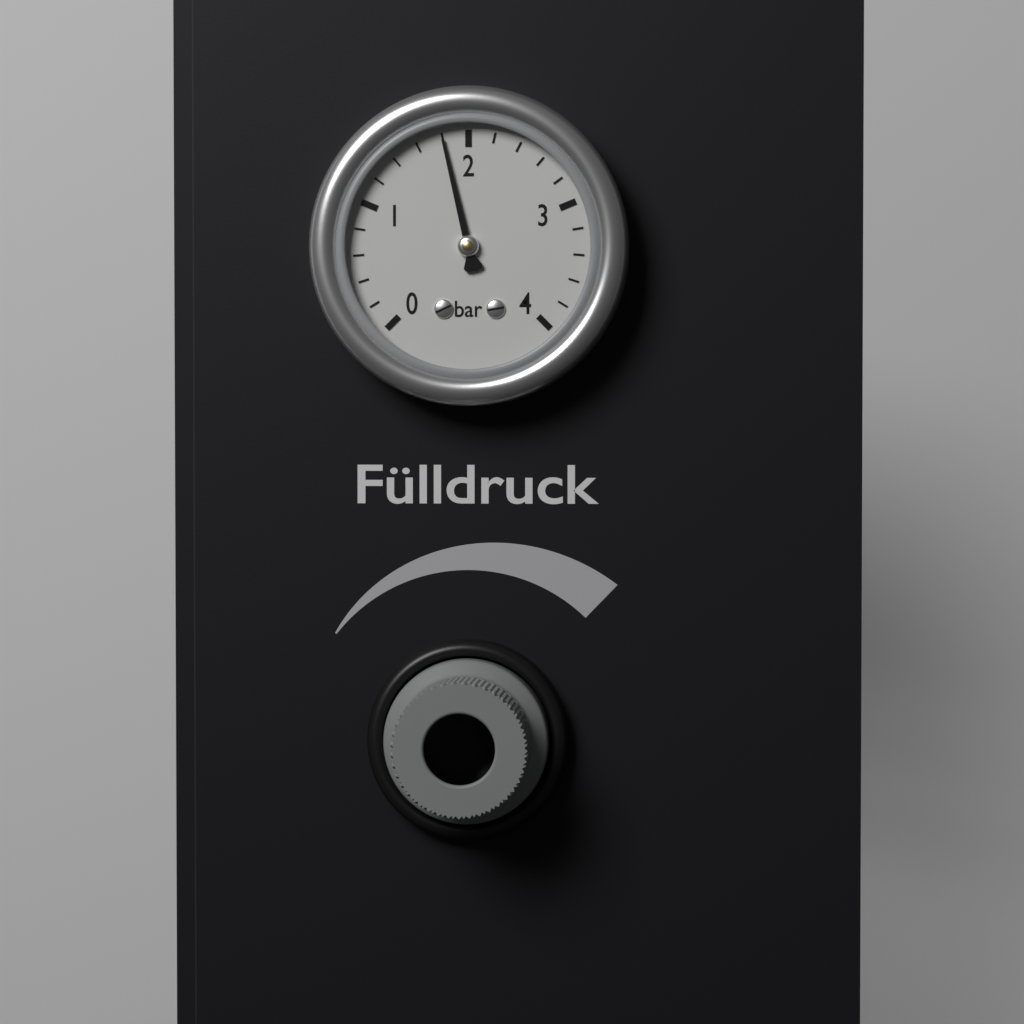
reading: 1.8 bar
